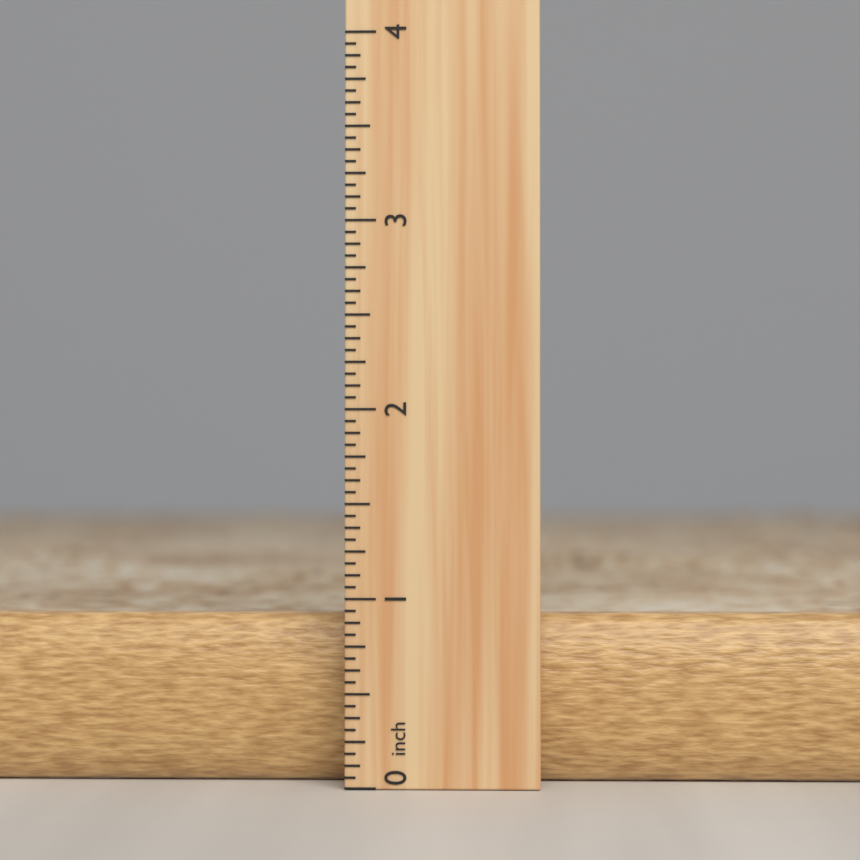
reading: 1.0625 inch
